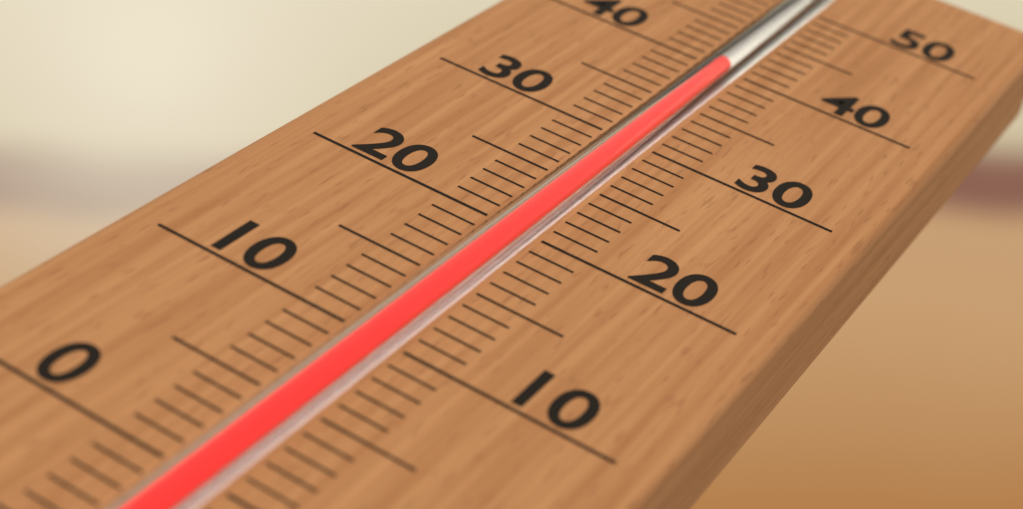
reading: 40 °C
